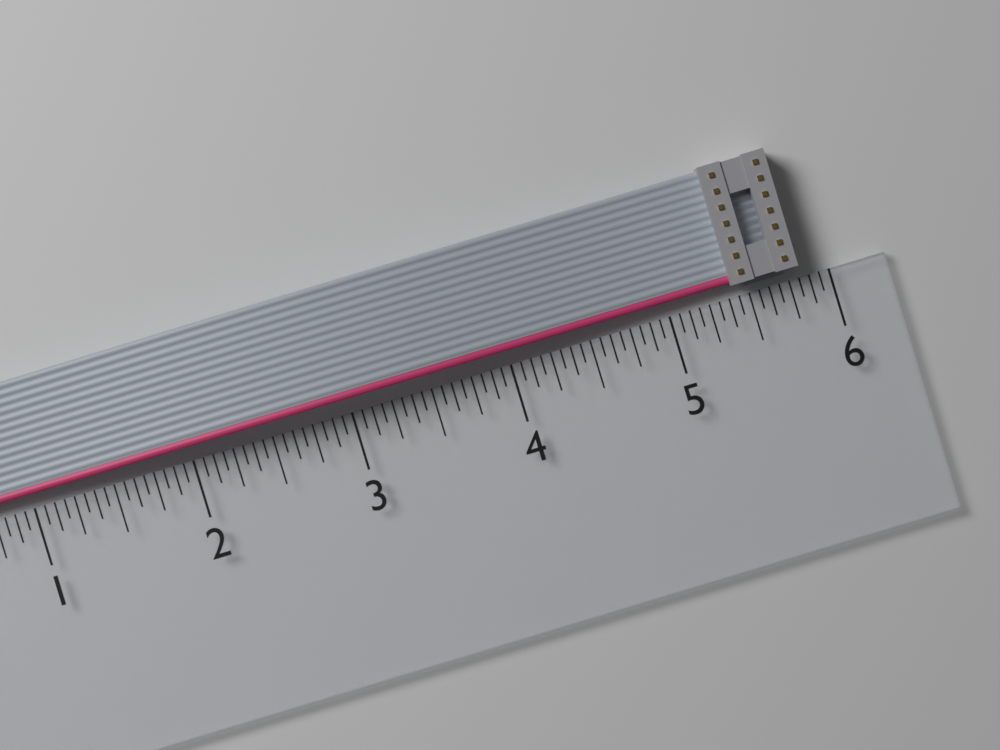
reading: 5.8125 in
